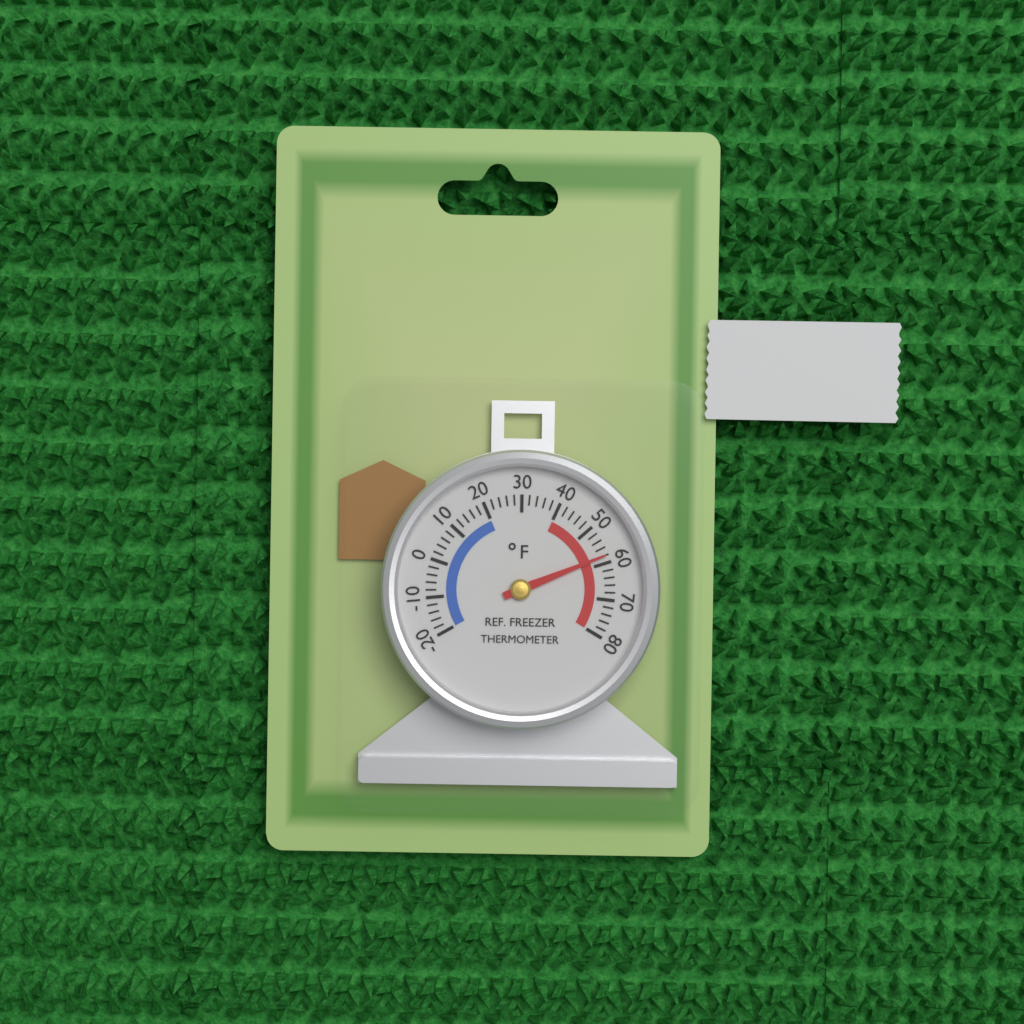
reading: 58 °F
